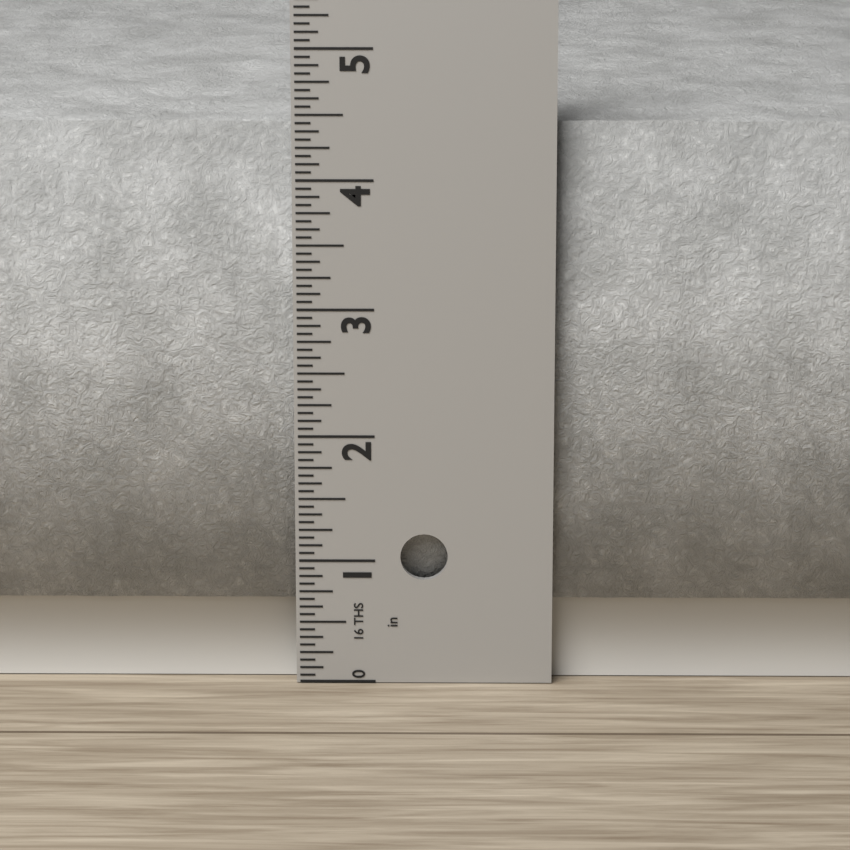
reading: 4.4375 in
